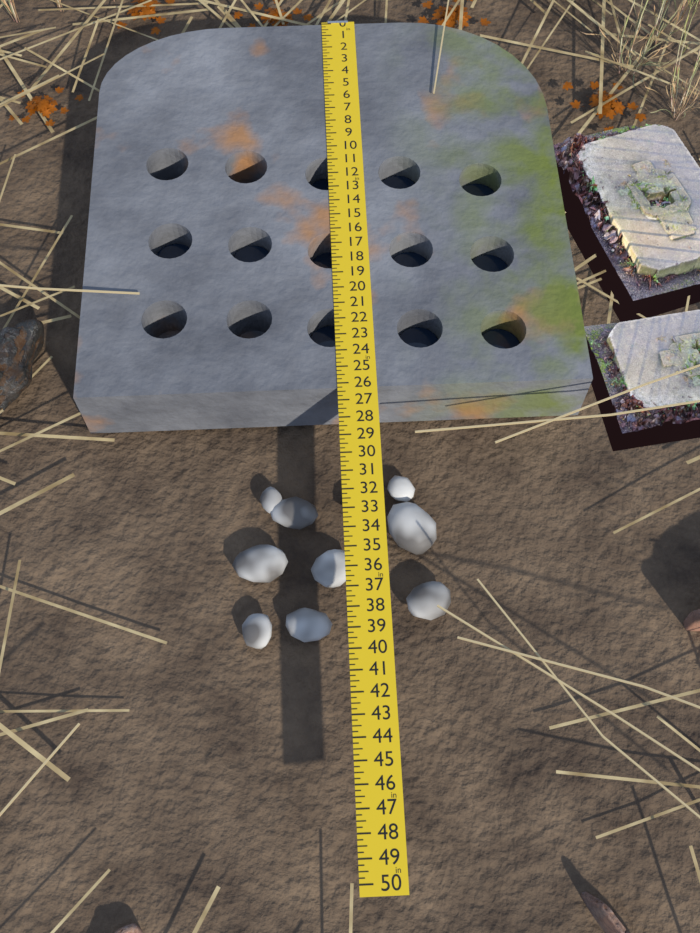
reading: 26.25 in
